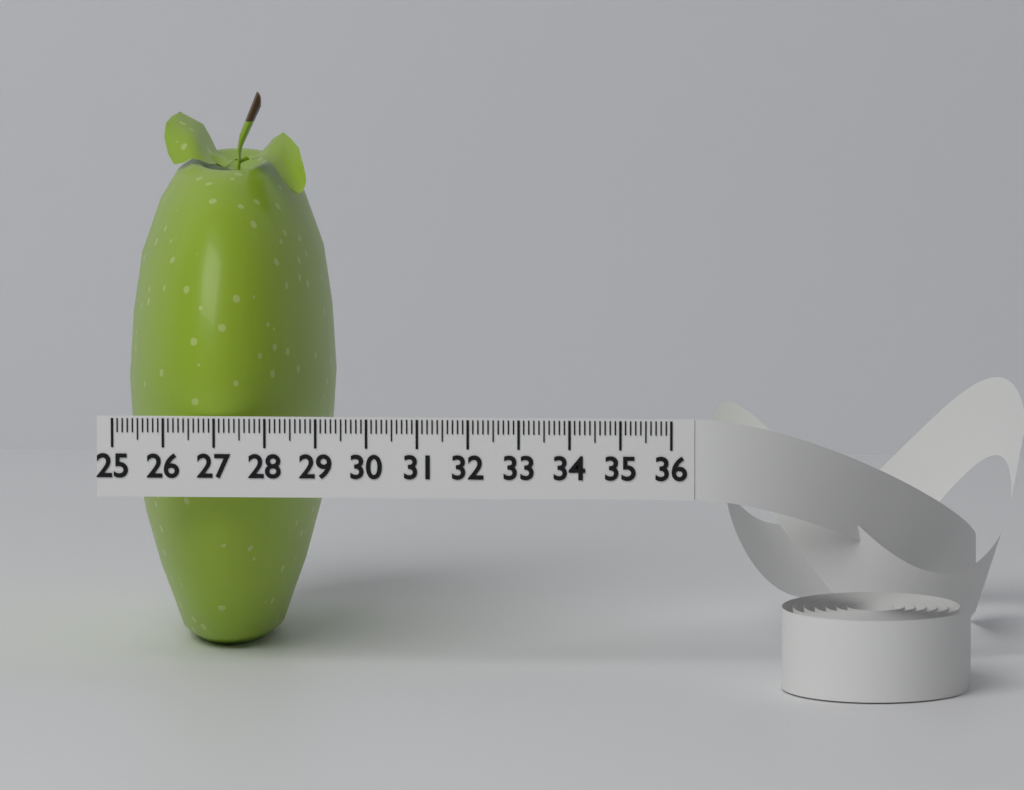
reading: 29.1 (no unit)
